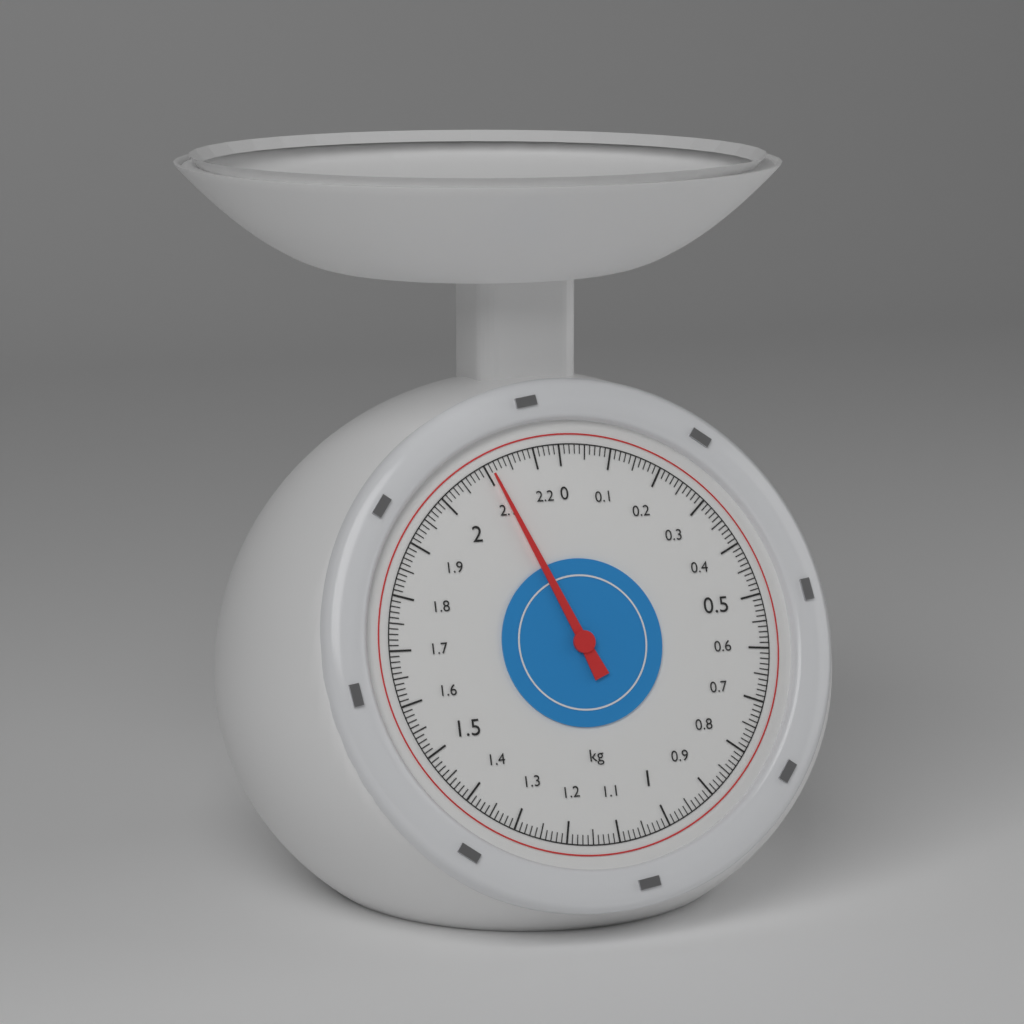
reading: 2.11 kg
